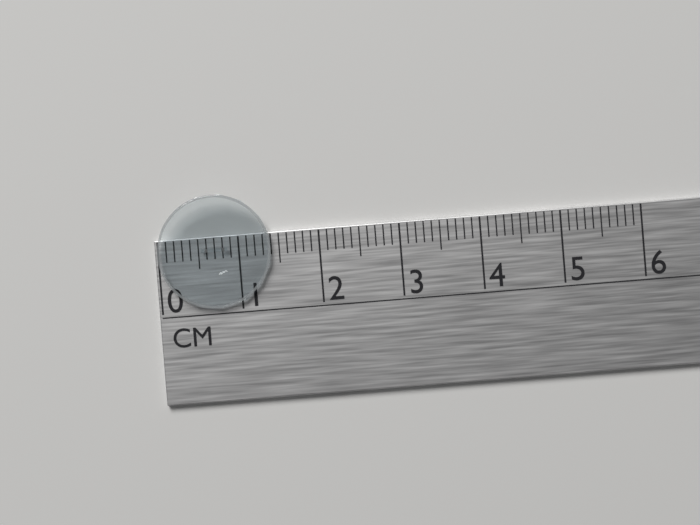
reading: 1.4 cm
